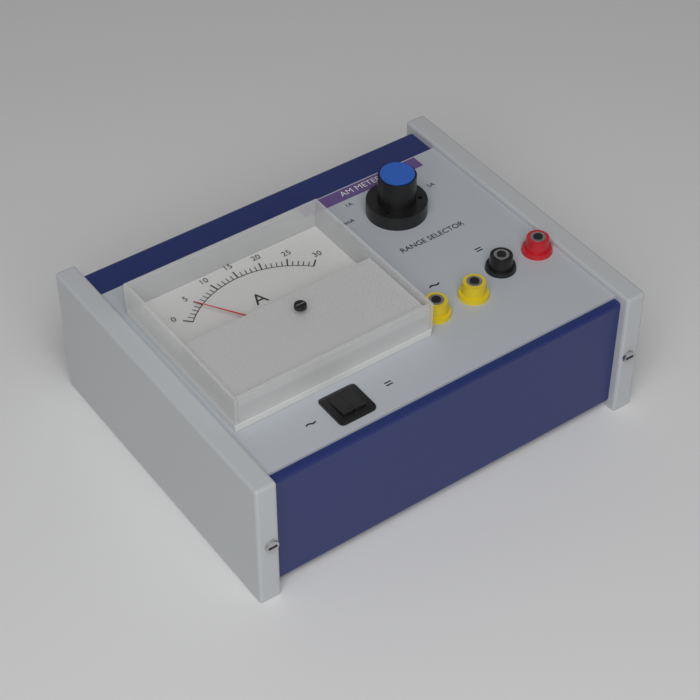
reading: 4 A
